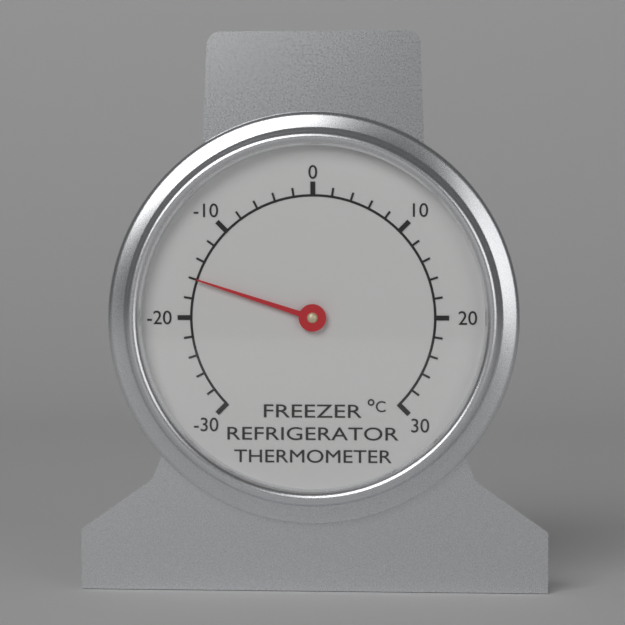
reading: -16 °C
